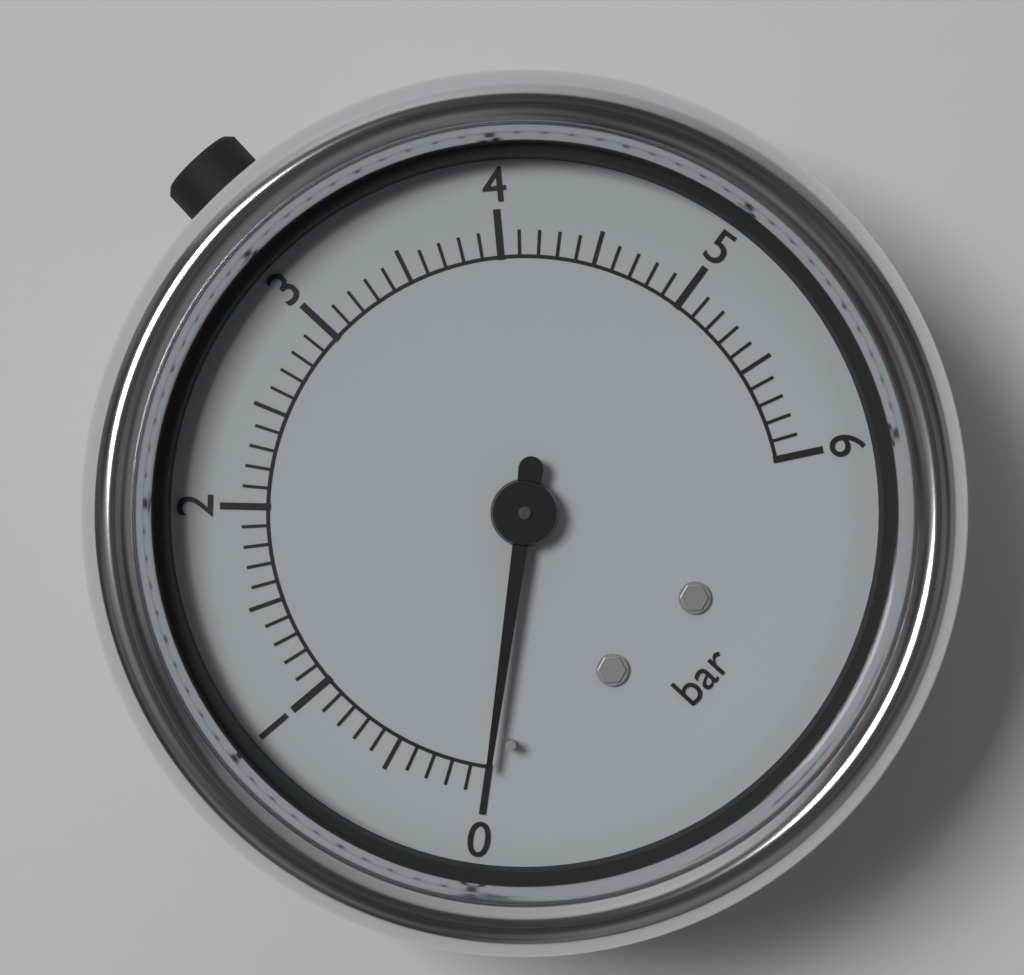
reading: 0.0 bar
